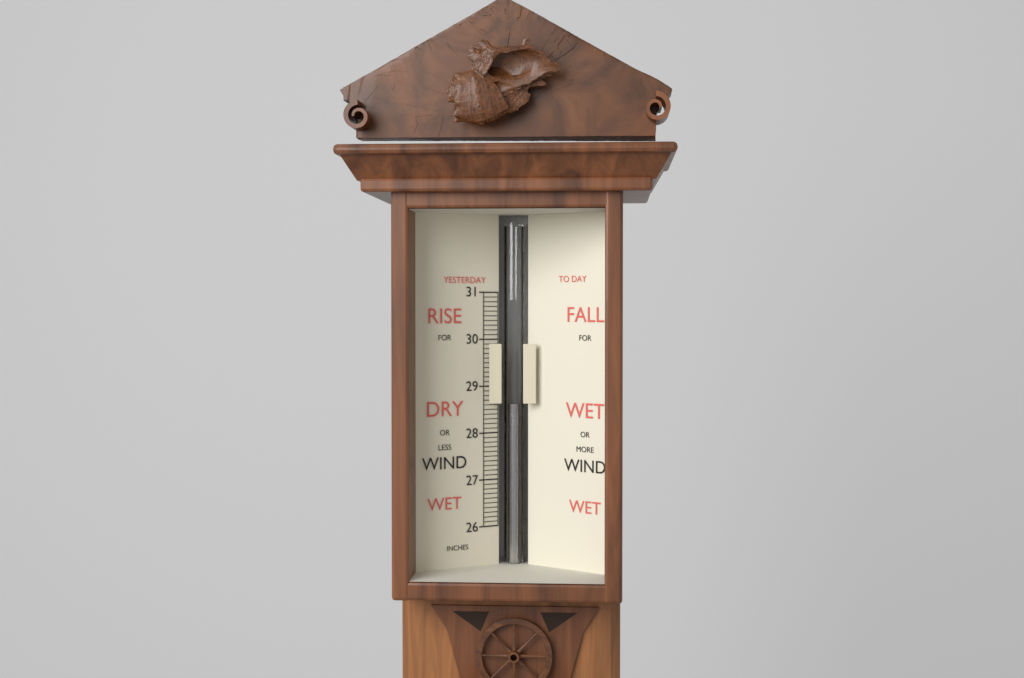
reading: 28.6 in
